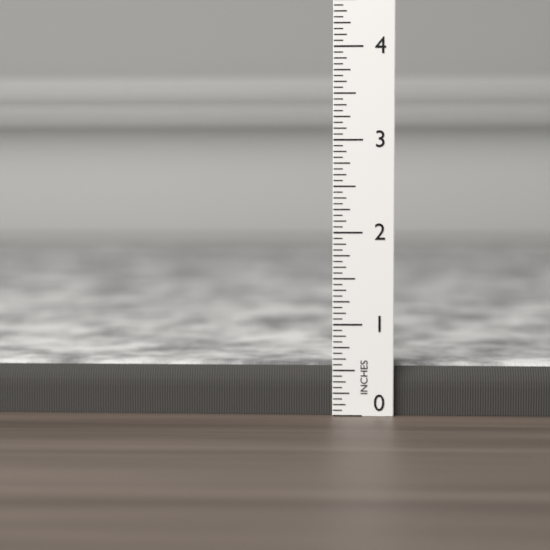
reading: 0.5625 in
